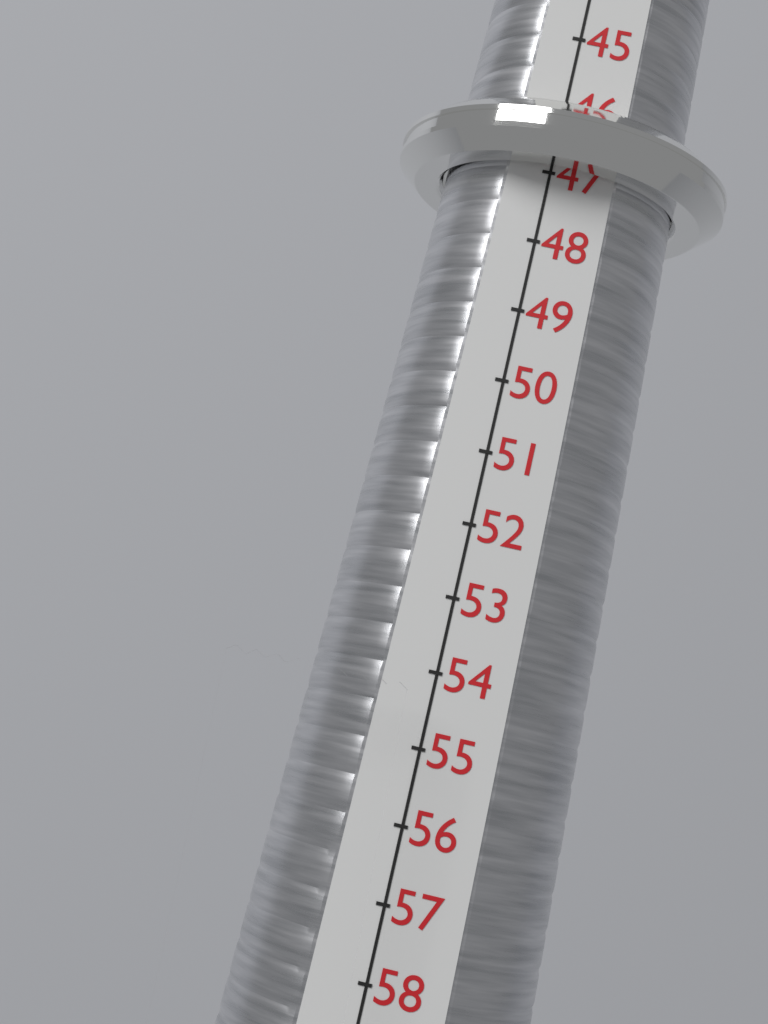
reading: 47 (no unit)
